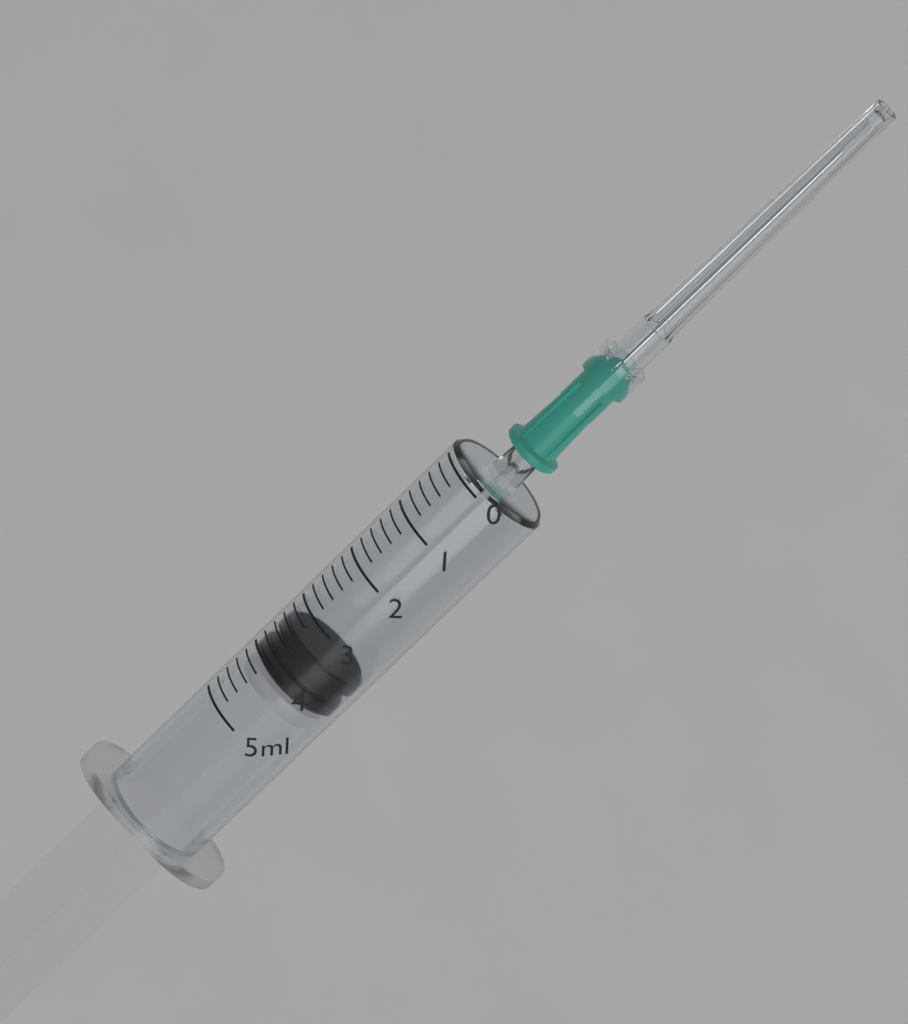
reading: 3.4 ml
